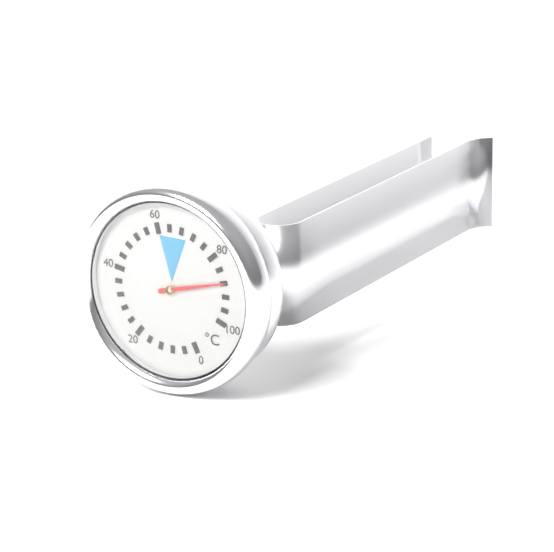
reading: 88 °C
